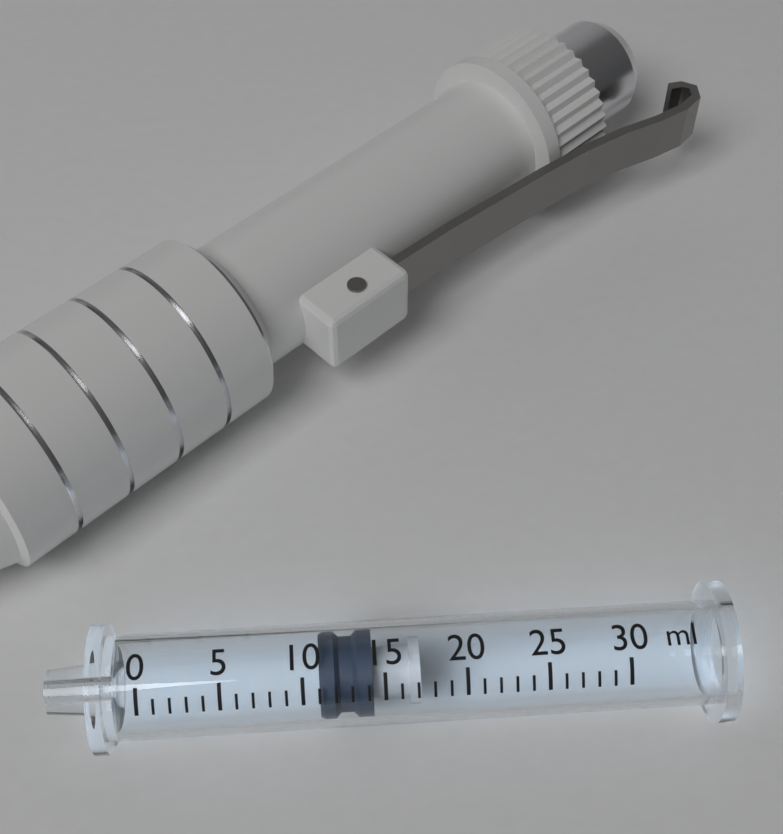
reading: 11 ml
